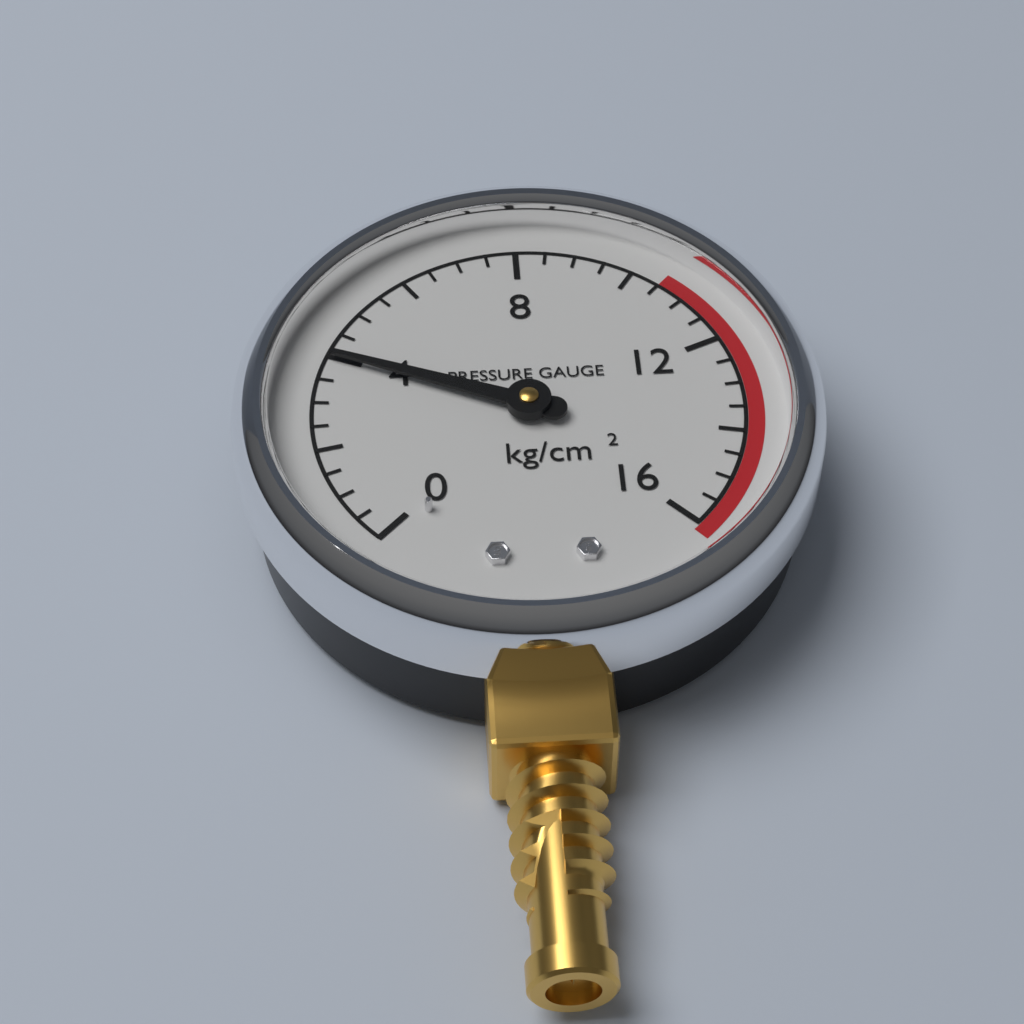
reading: 4.0 kg/cm²
